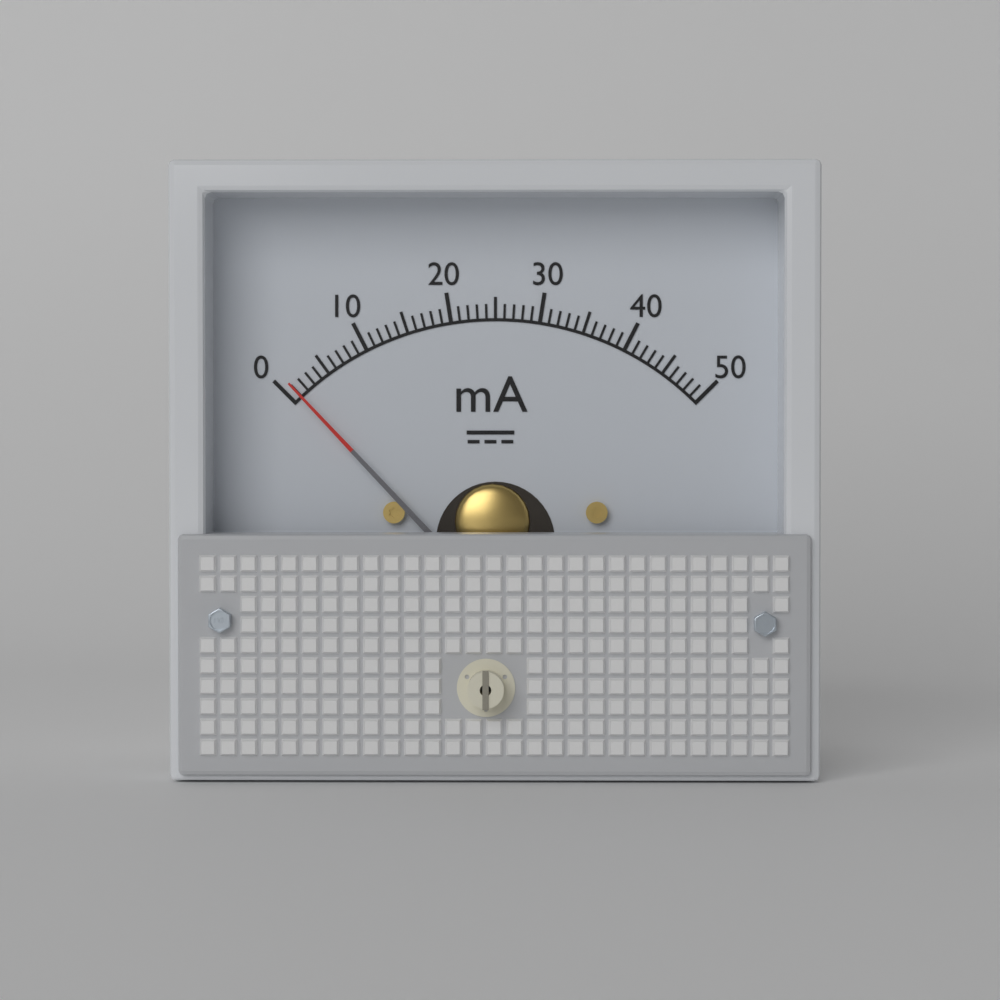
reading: 1 mA
